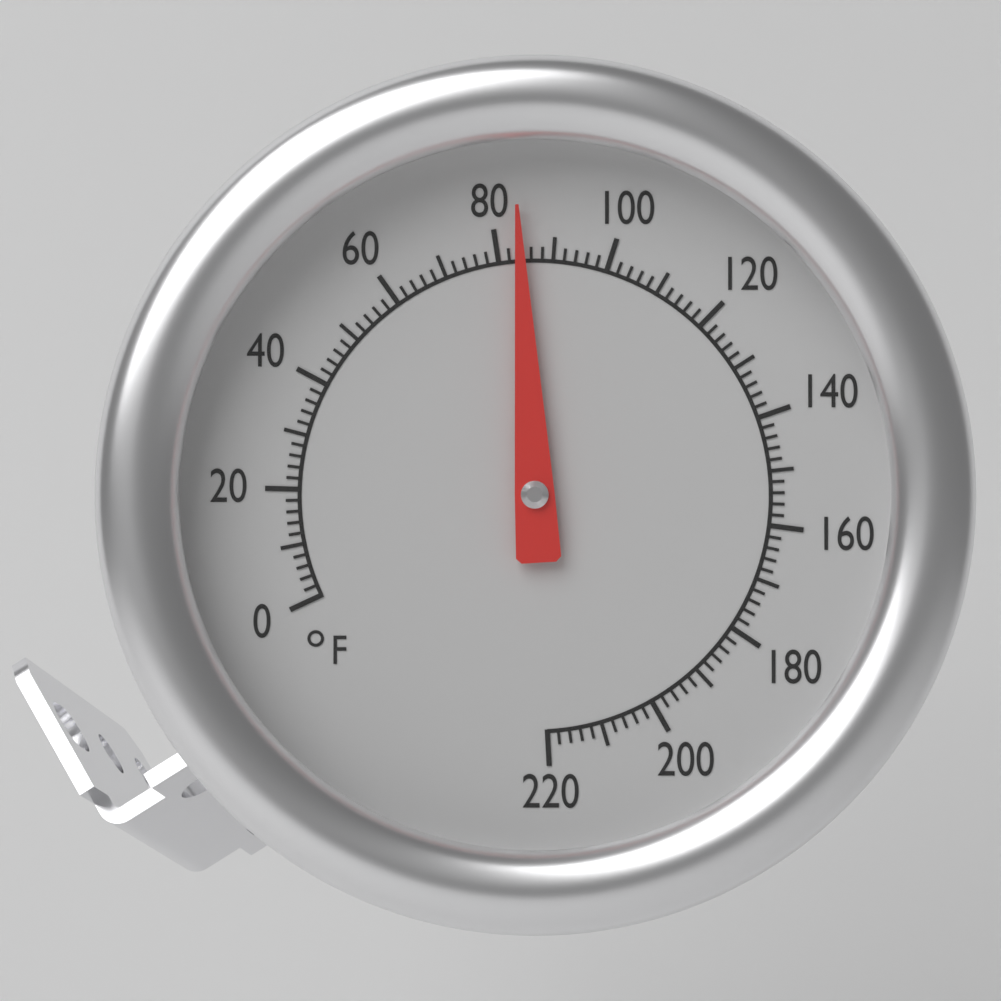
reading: 84 °F
